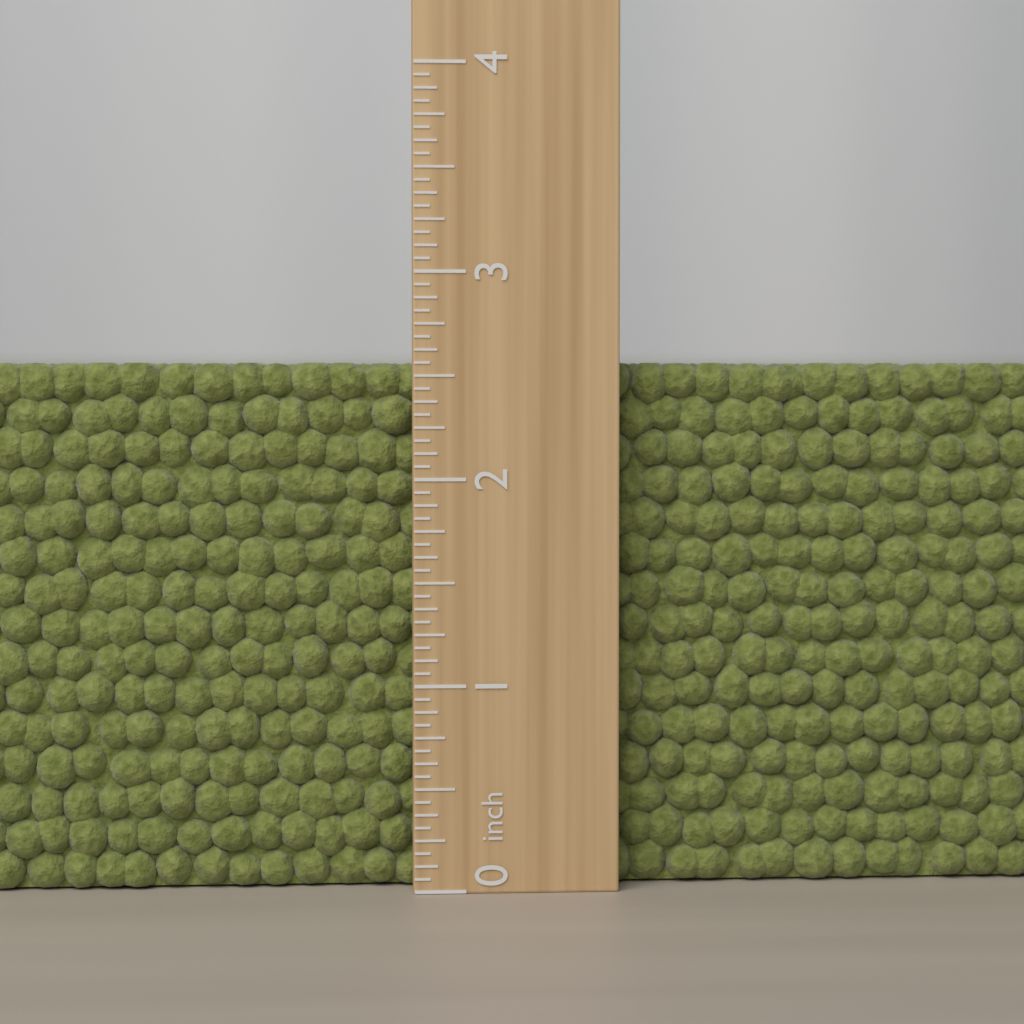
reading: 2.5625 inch
